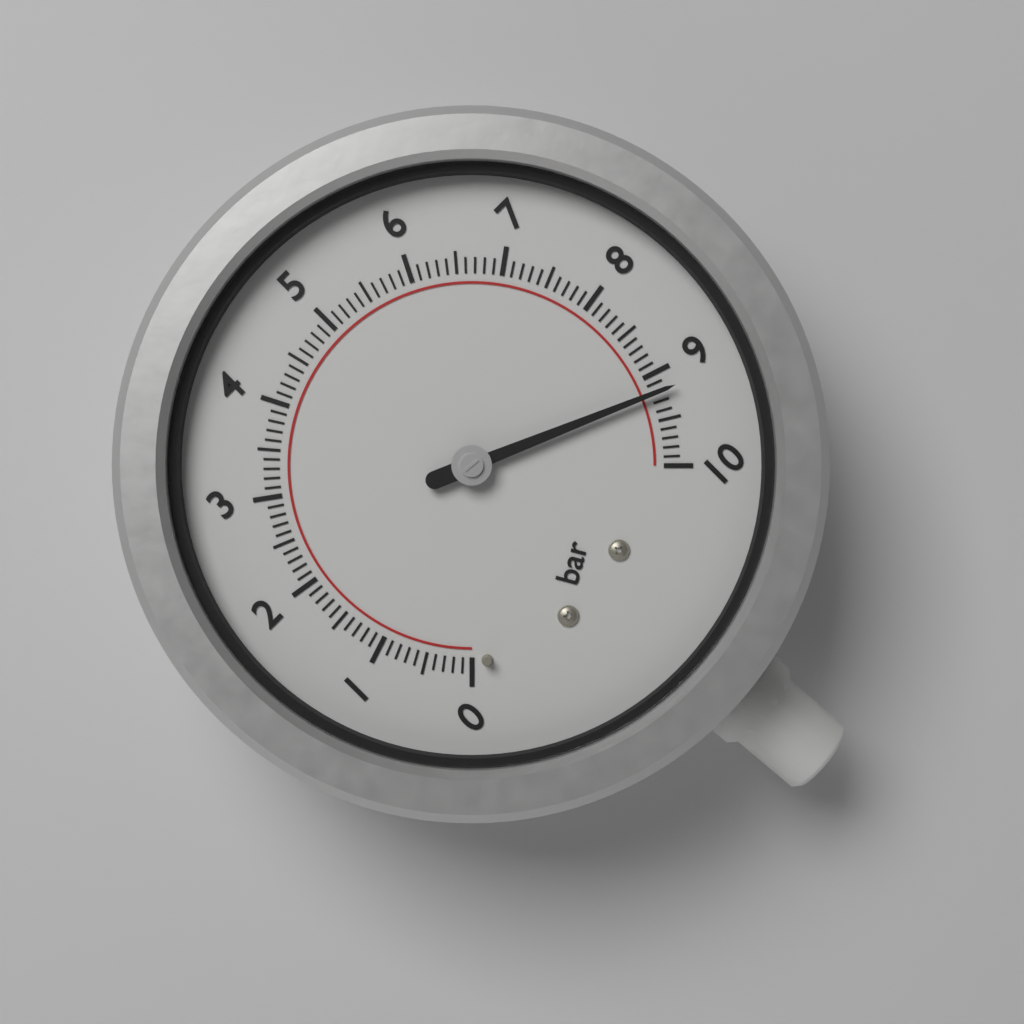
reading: 9.2 bar
